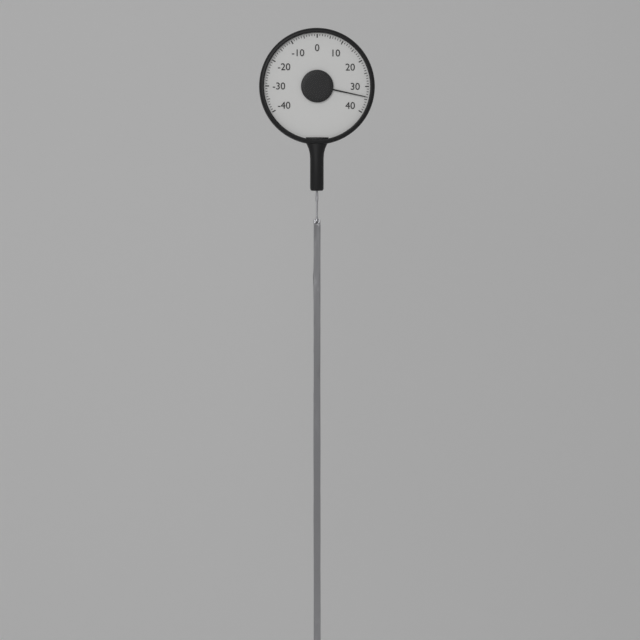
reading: 34 (no unit)
